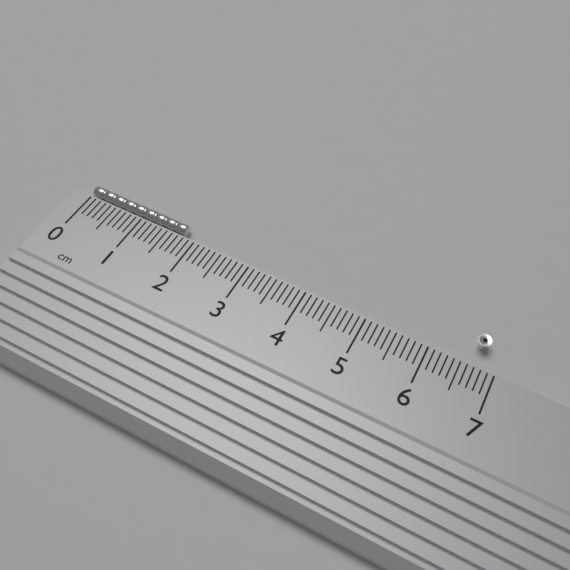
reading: 1.8 cm
